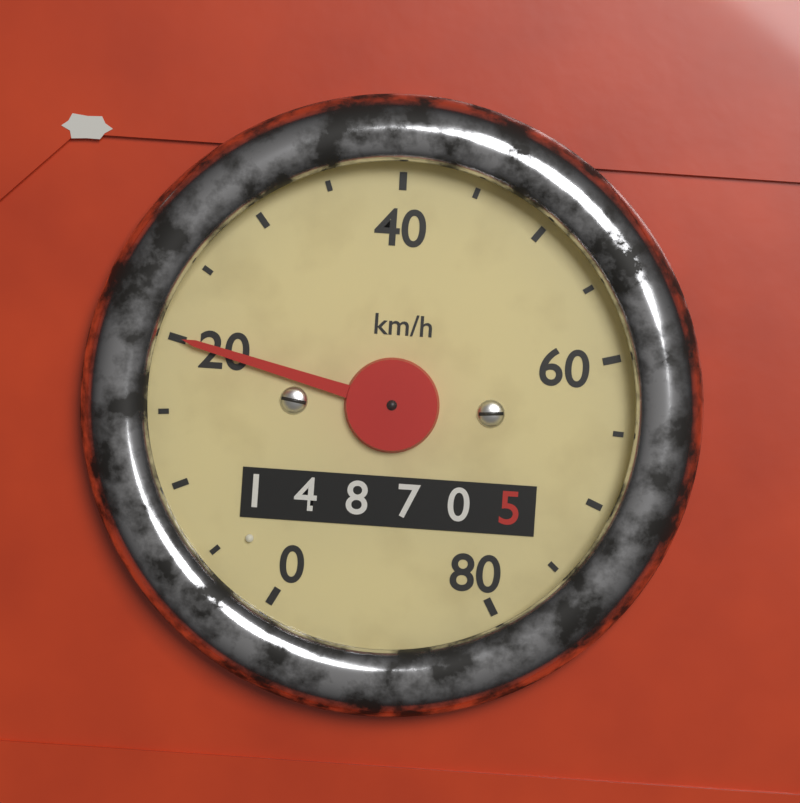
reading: 20 km/h
